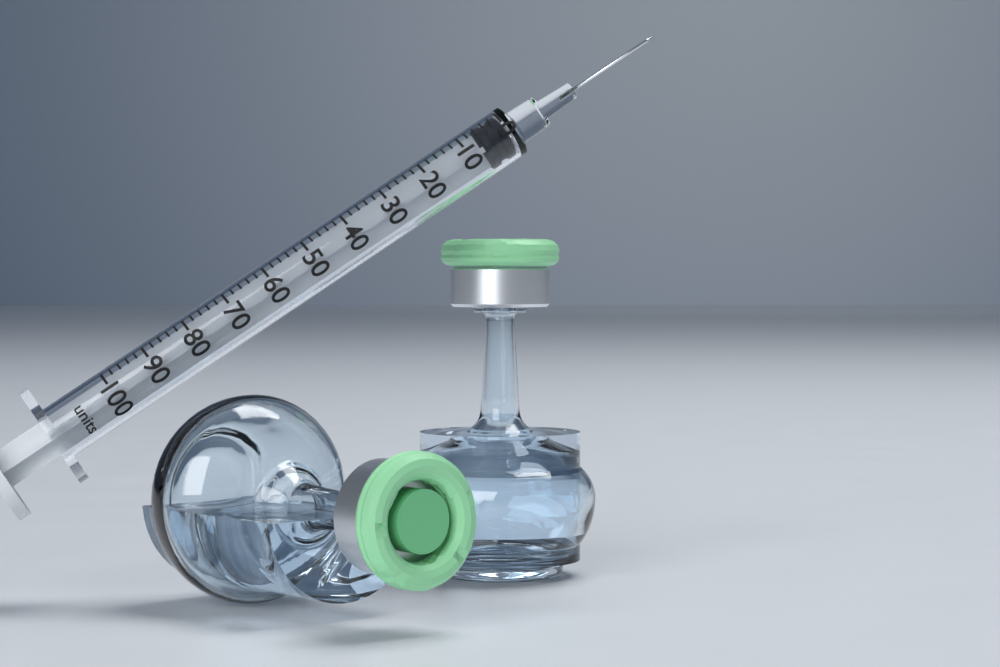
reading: 0 units
